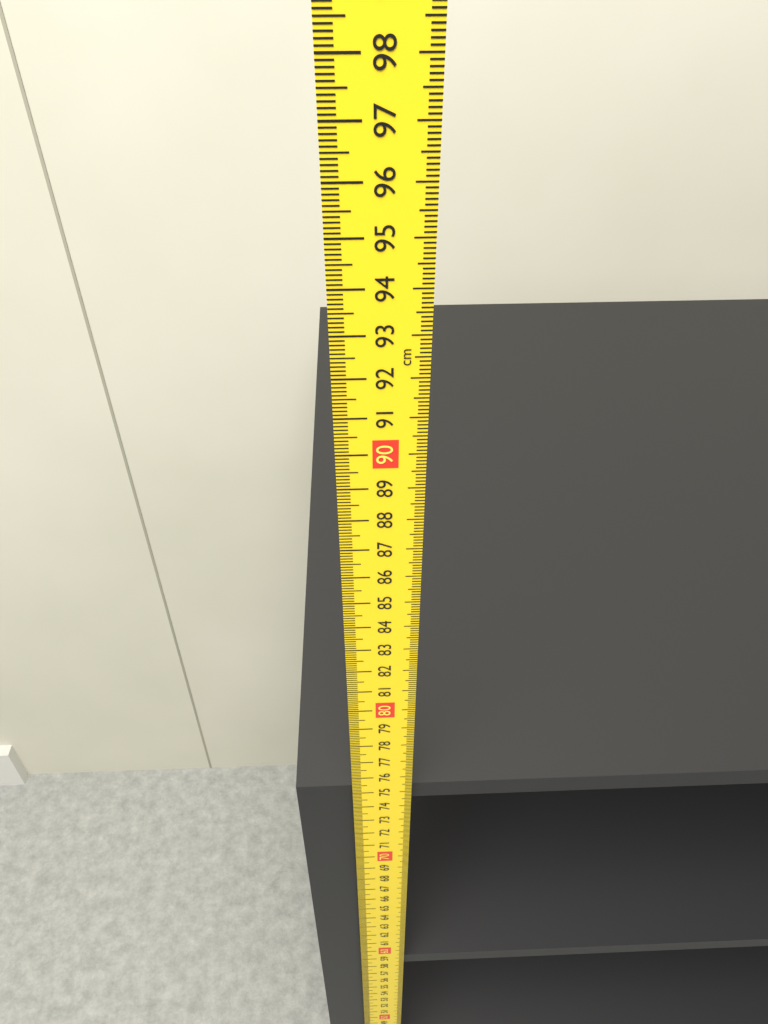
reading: 74.8 cm
